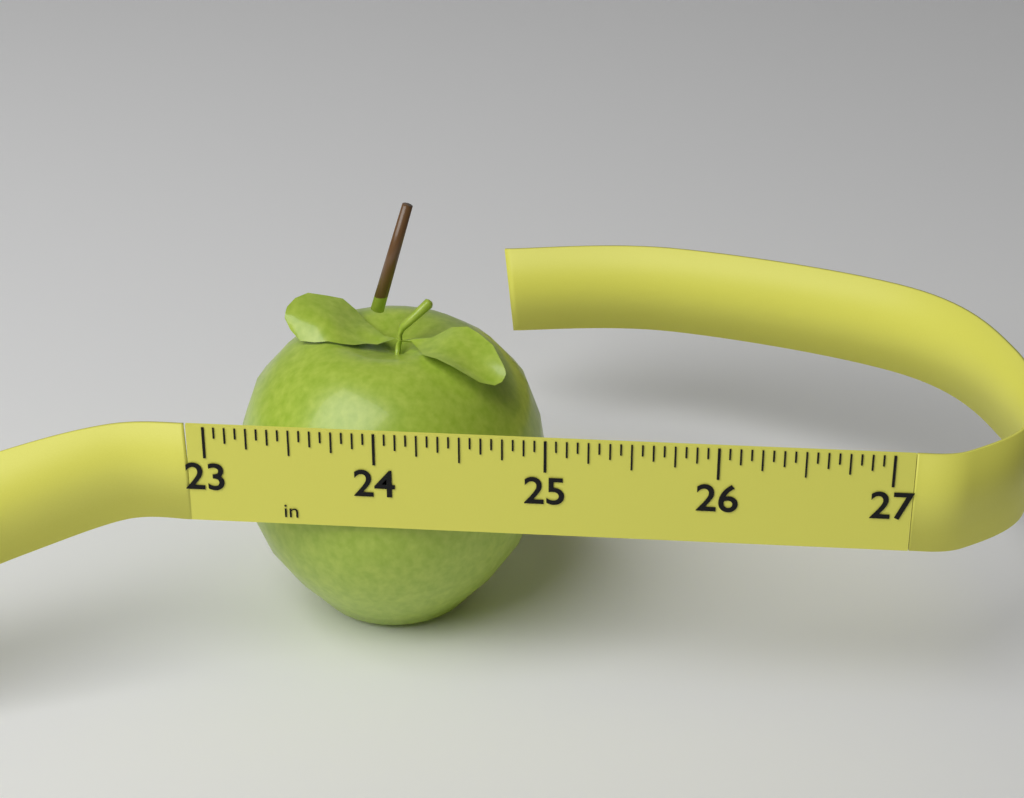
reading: 24.9375 in
